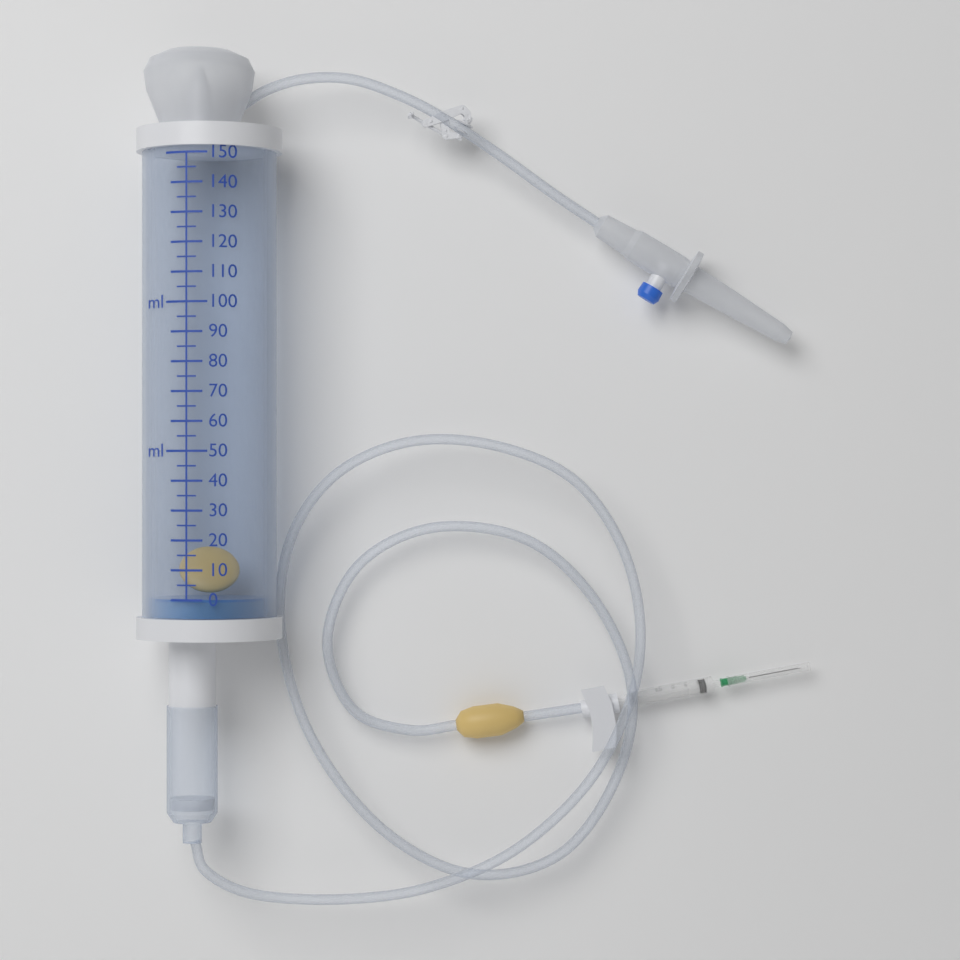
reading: 0 ml
